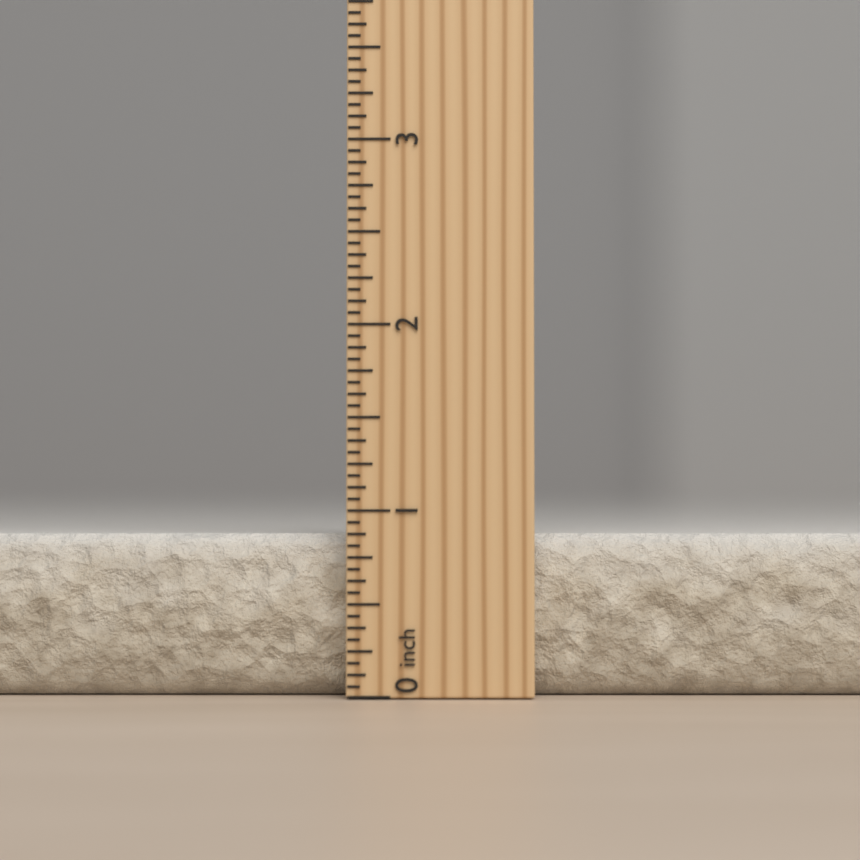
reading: 0.8750 inch
